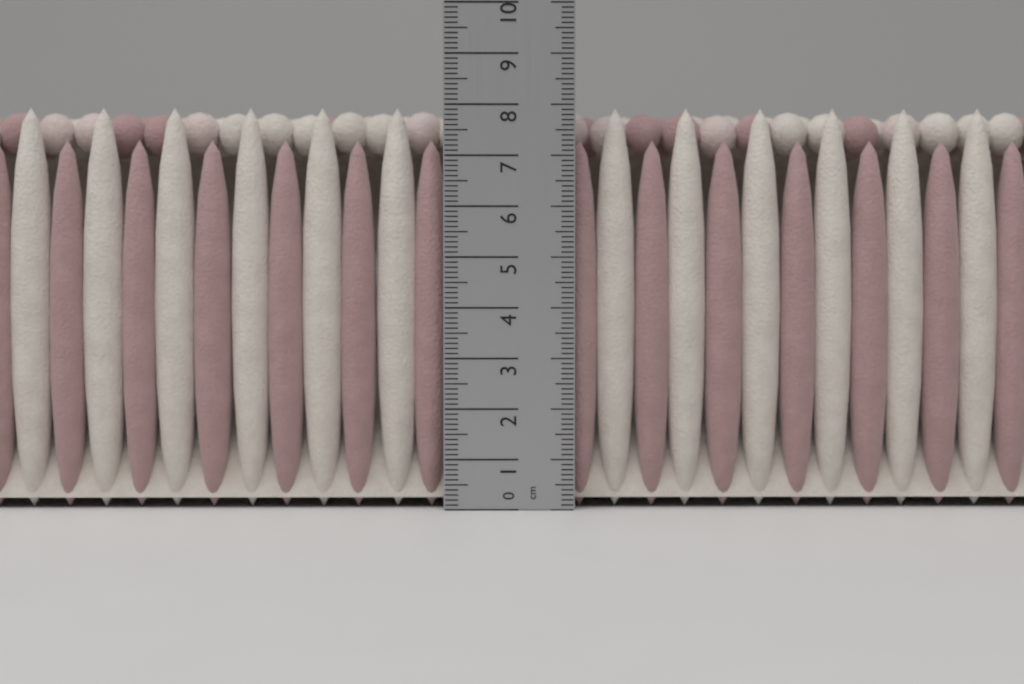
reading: 8.0 cm
